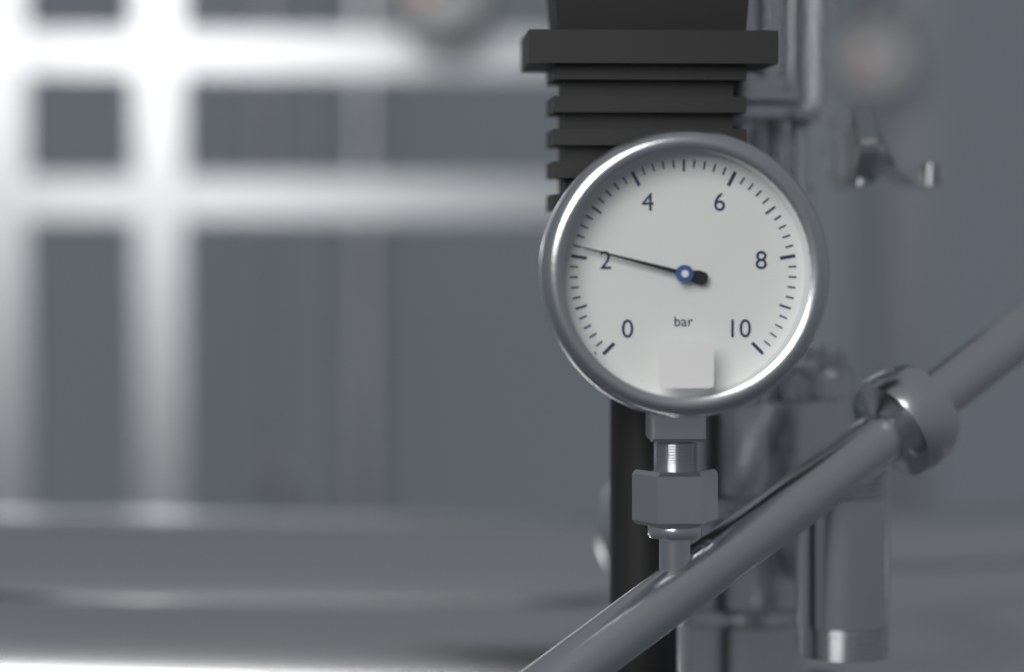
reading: 2.2 bar
